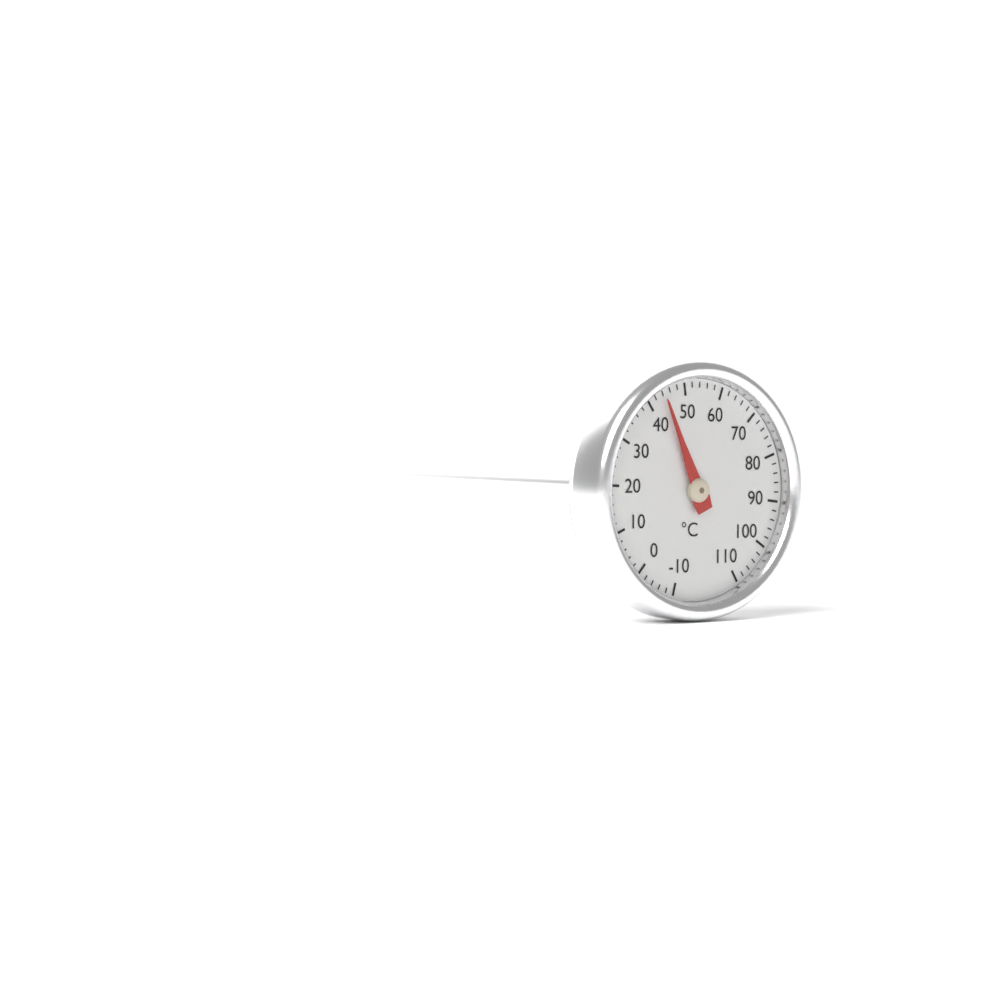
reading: 44 °C
